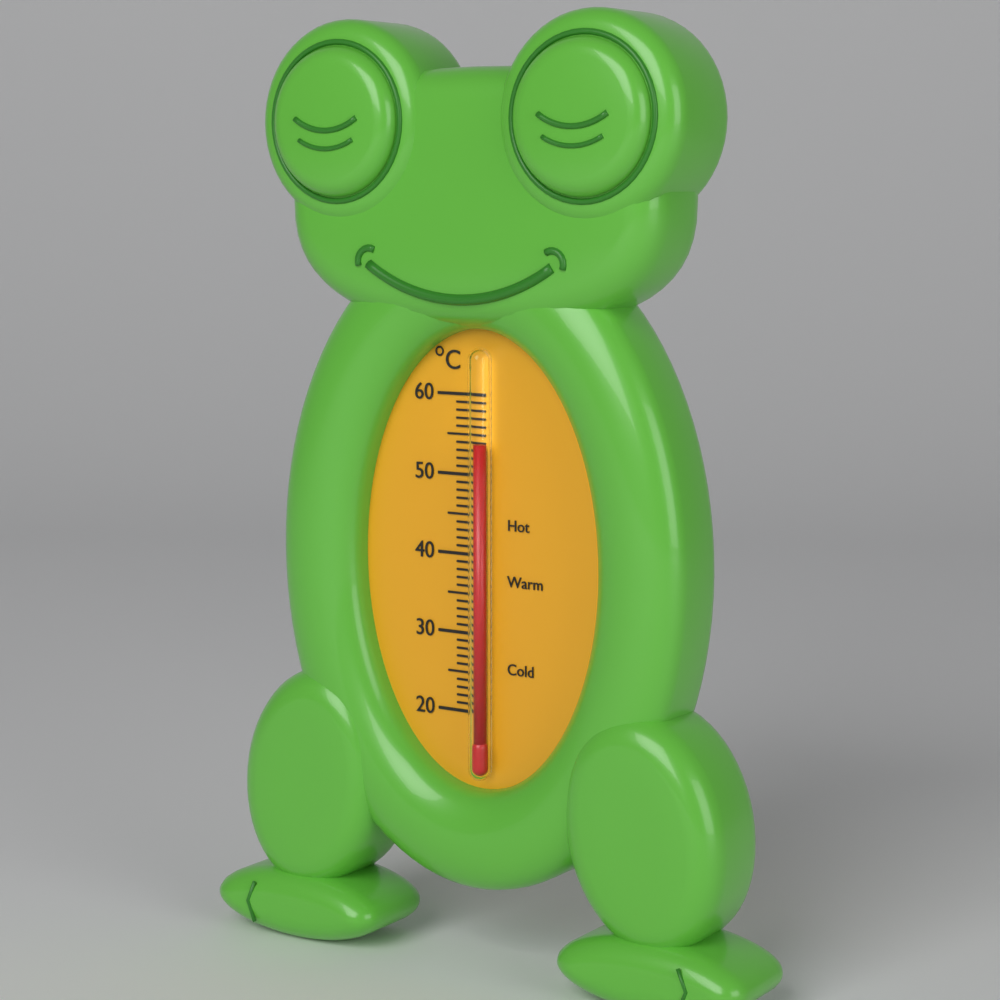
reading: 54 °C
